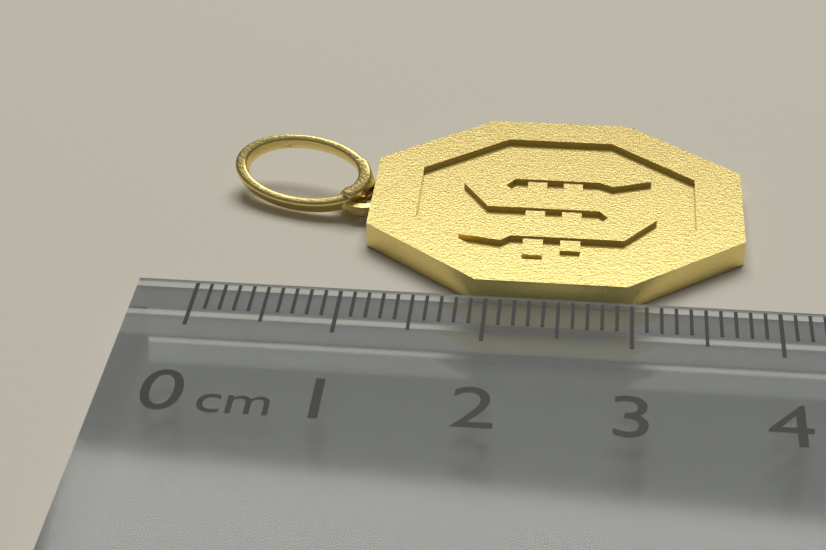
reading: 3.8 cm
